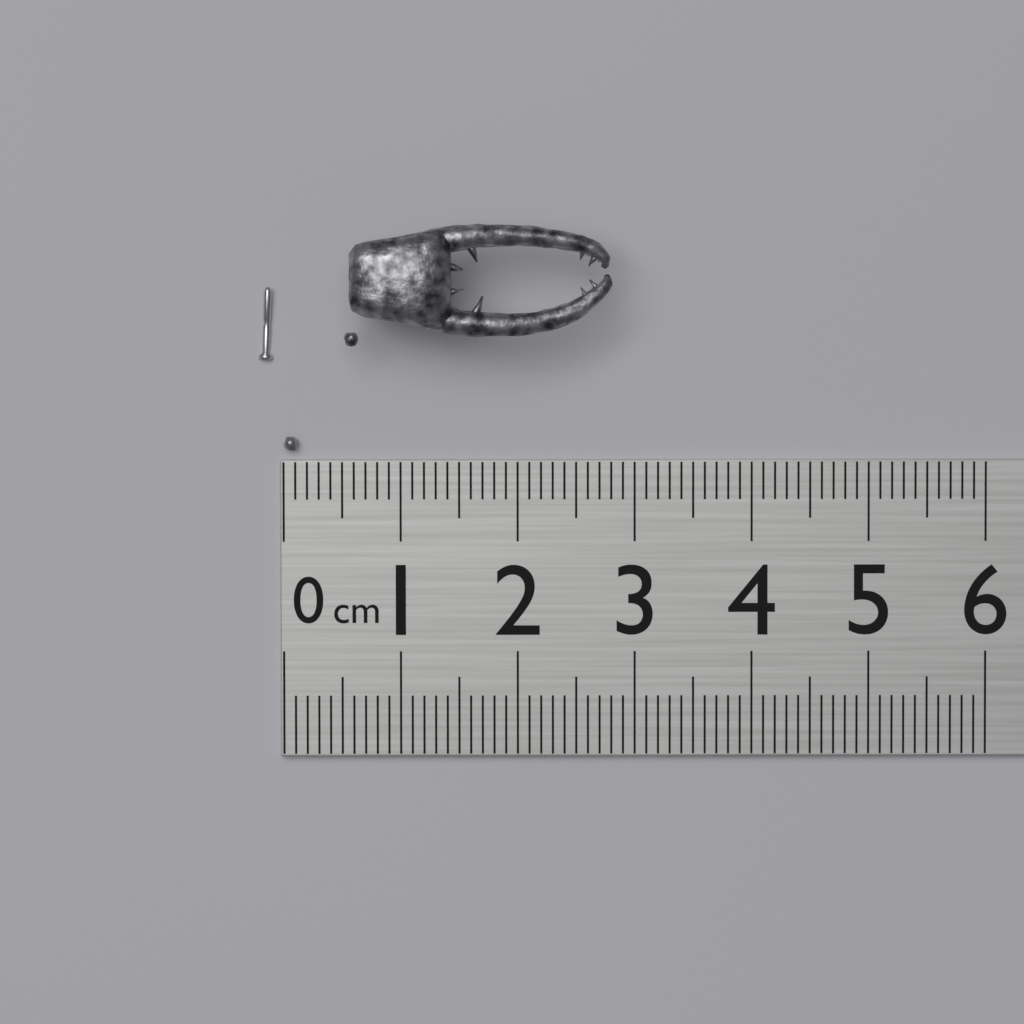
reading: 2.8 cm
